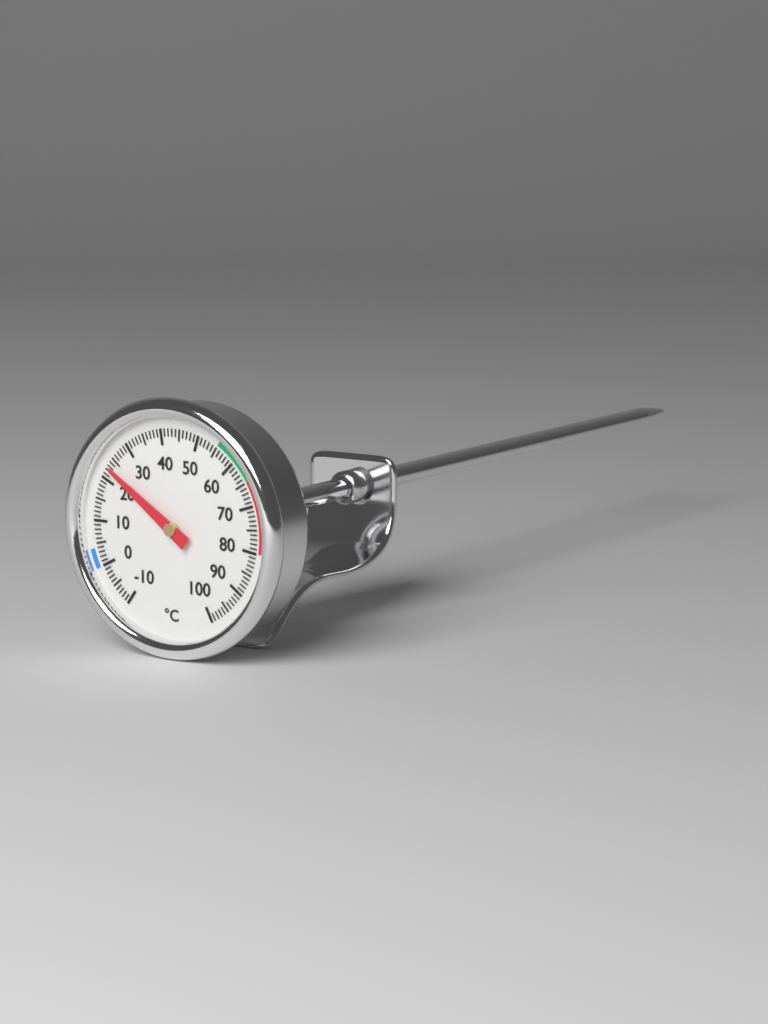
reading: 23 °C
